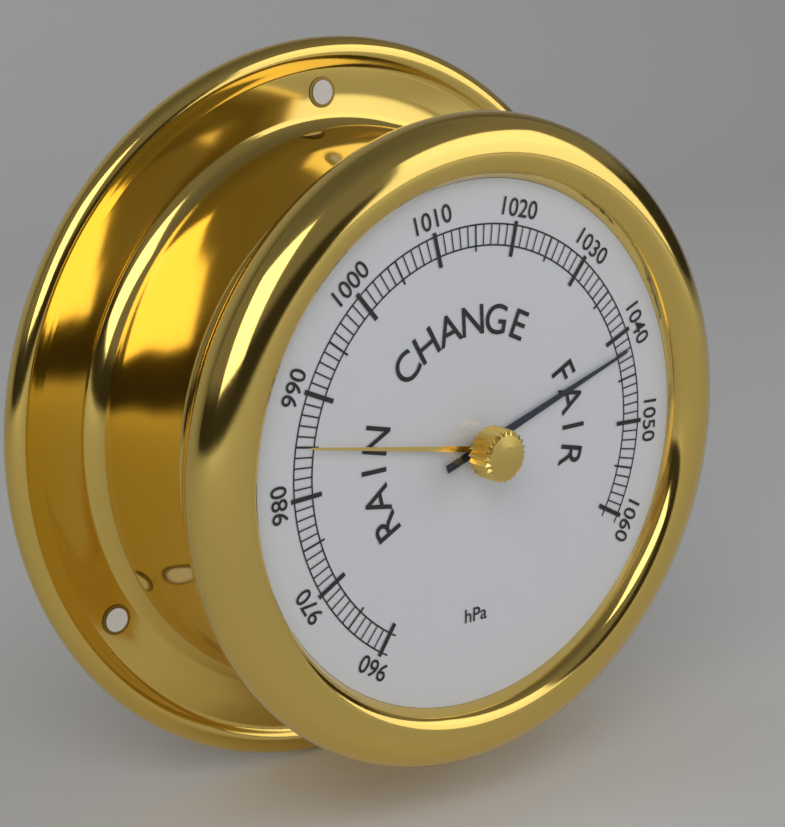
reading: 1042 hPa
